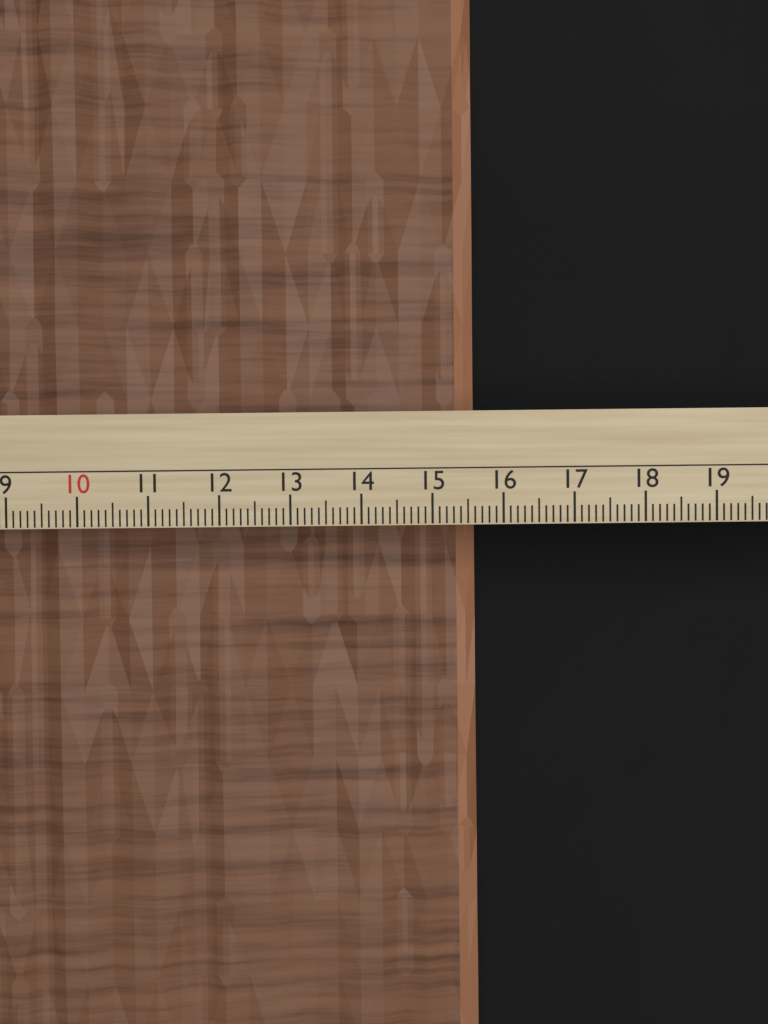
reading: 15.7 cm
